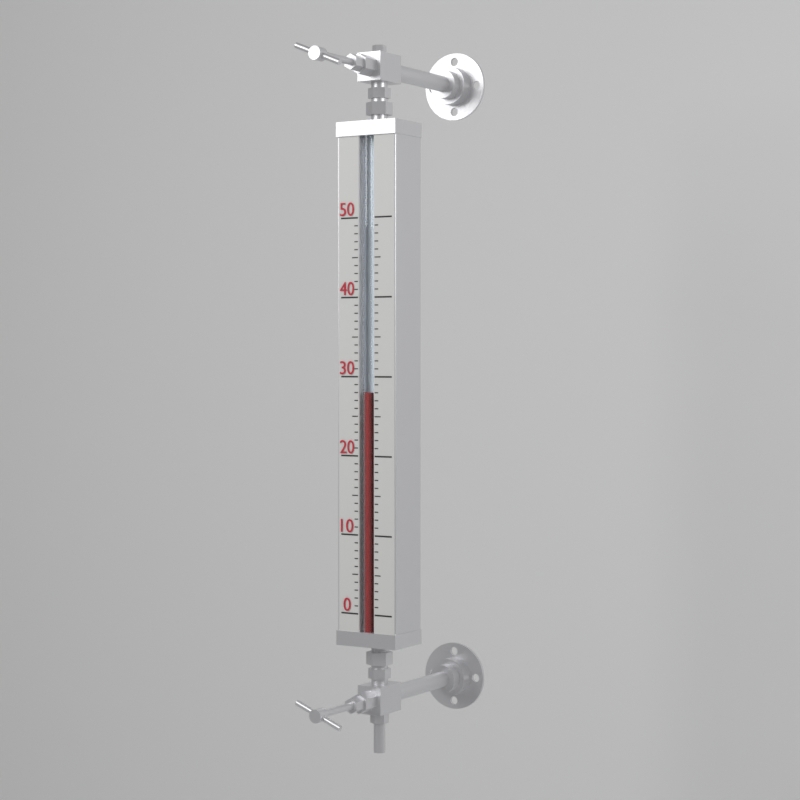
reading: 28 (no unit)
